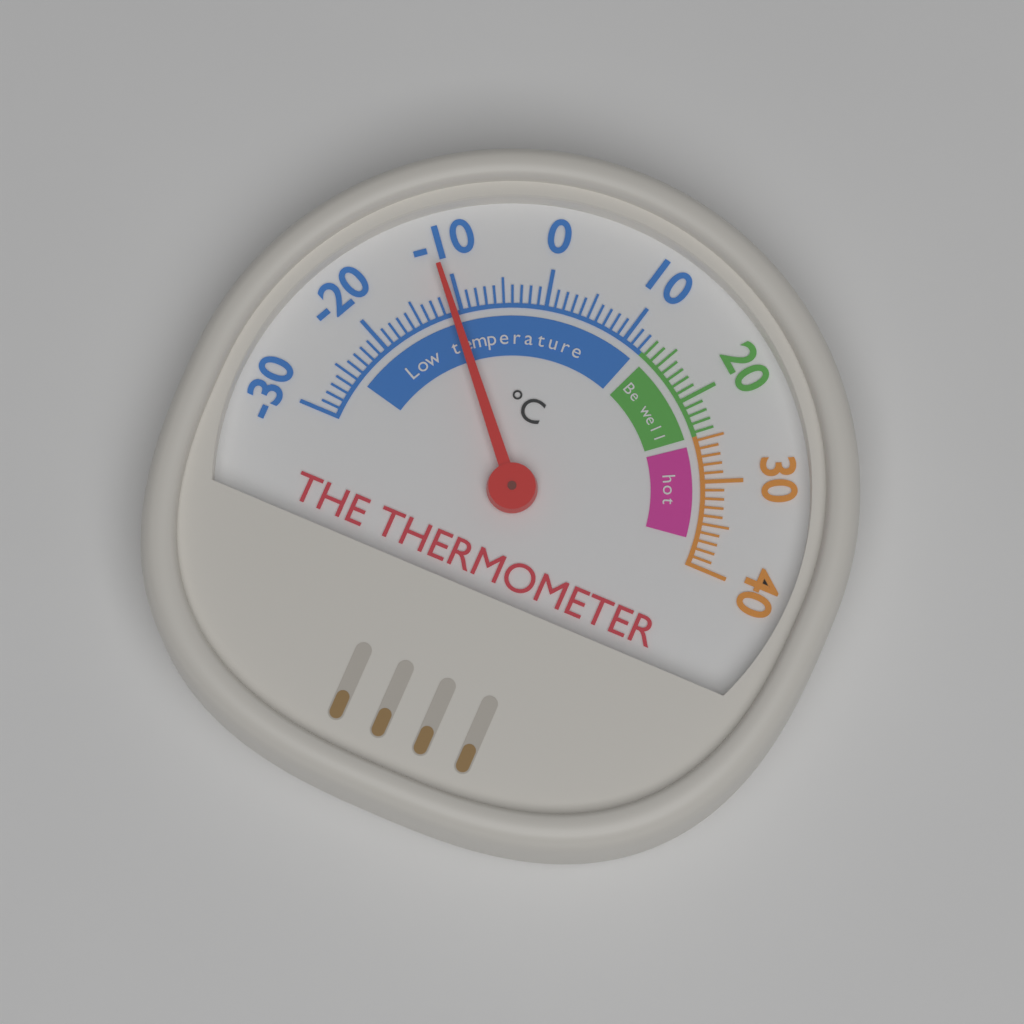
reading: -11 °C
